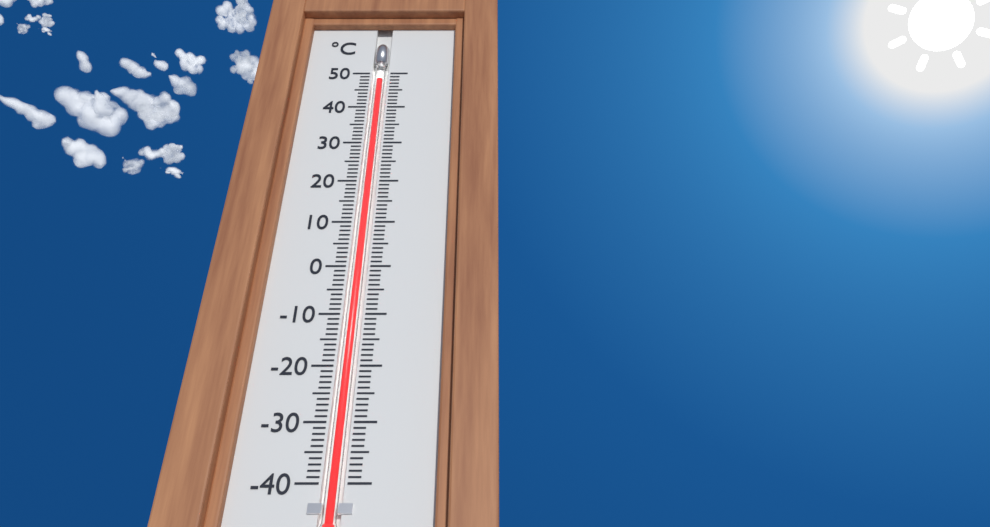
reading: 48 °C
